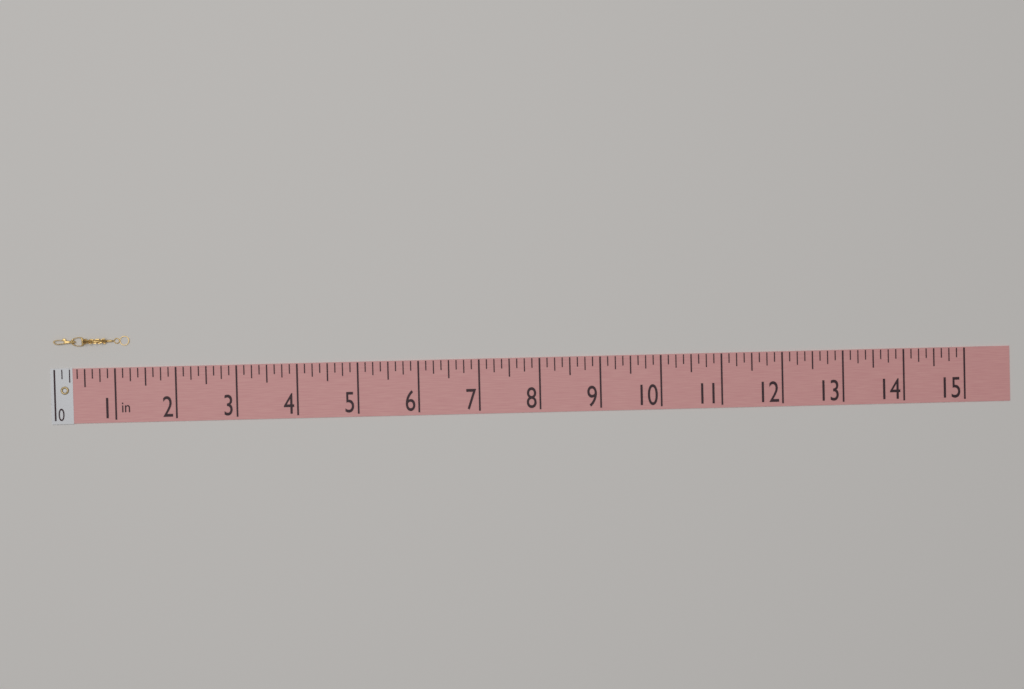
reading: 1.250 in
